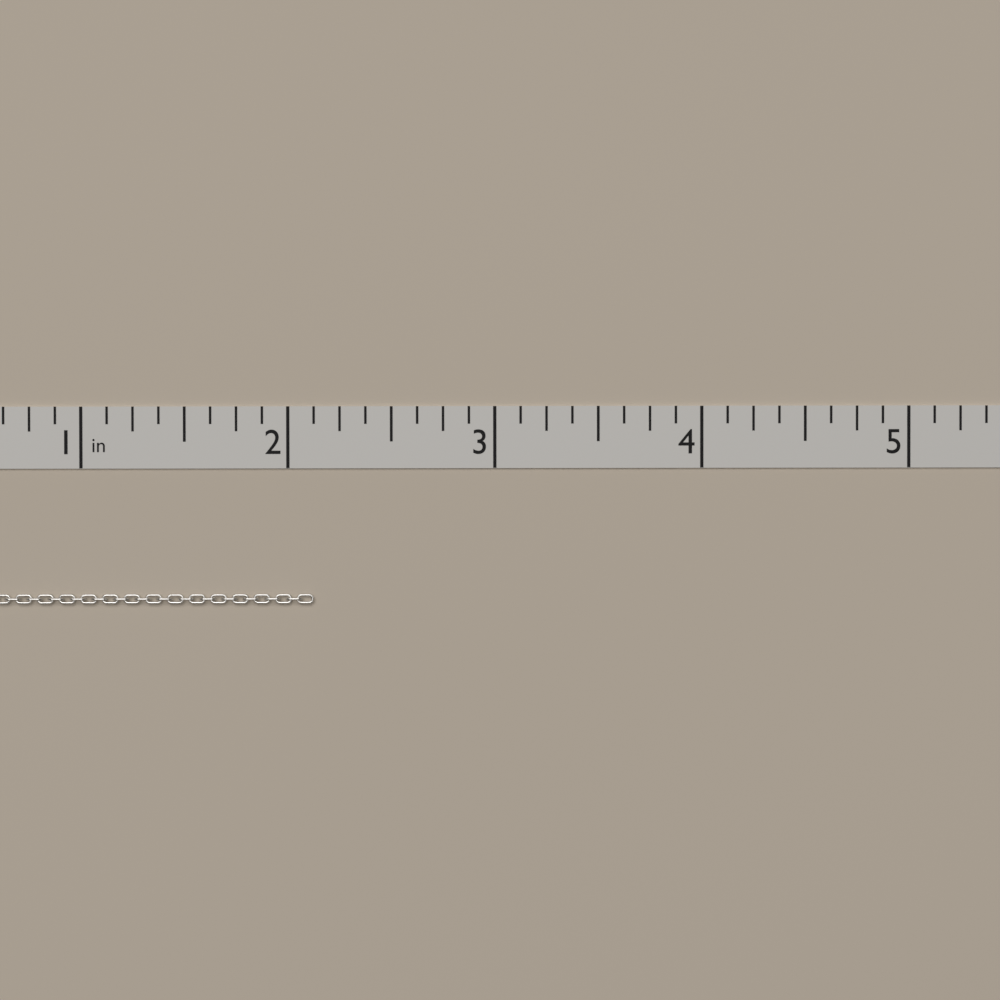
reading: 2.125 in
